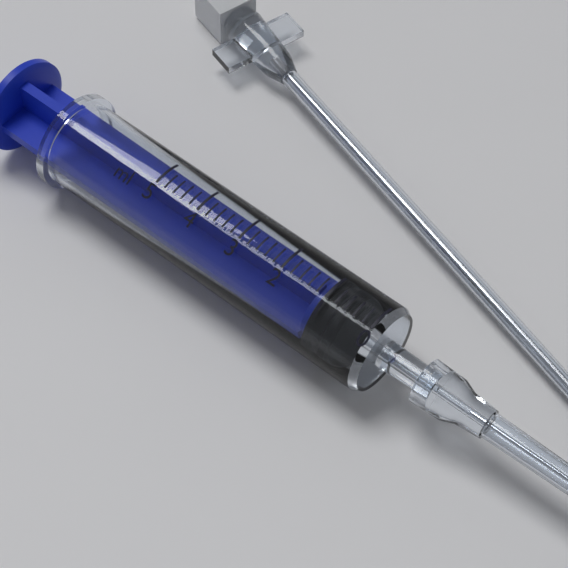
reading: 0.5 ml
